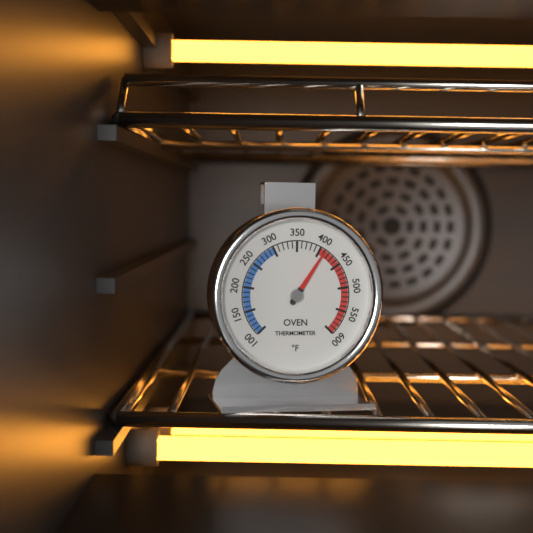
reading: 410 °F
